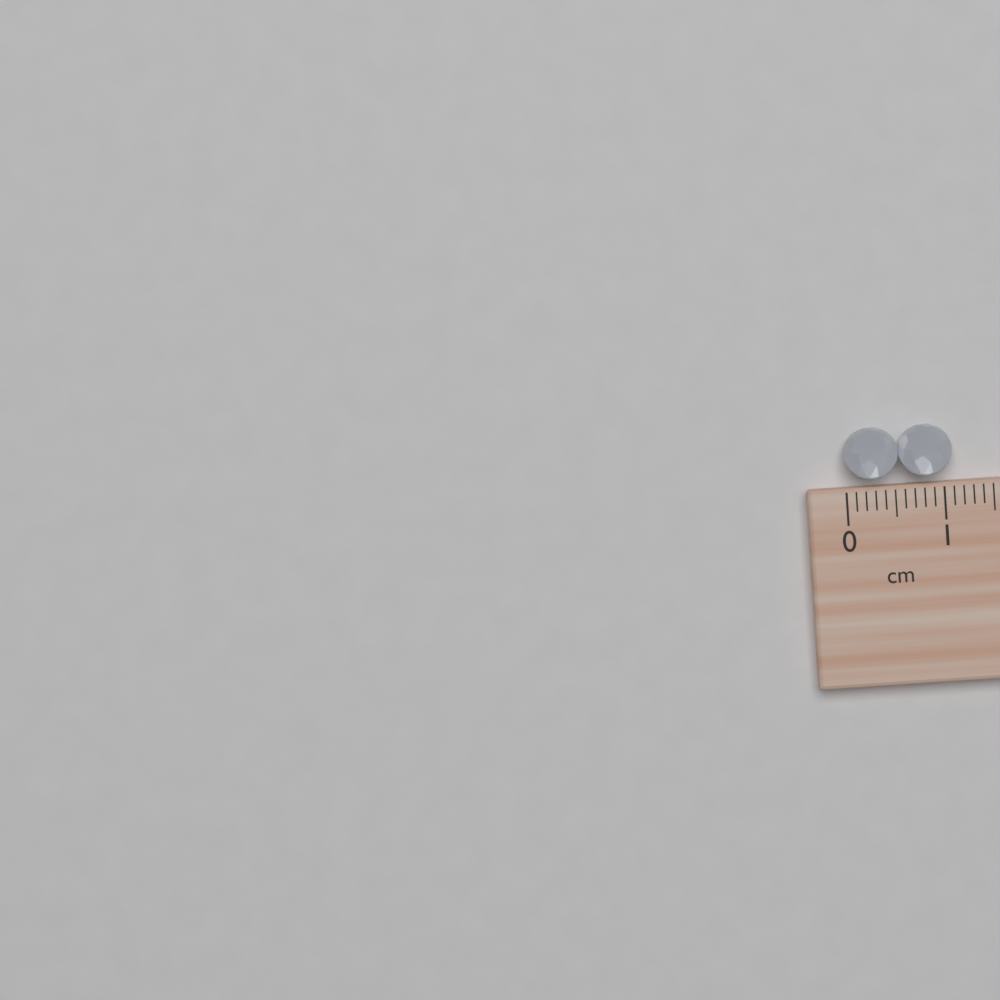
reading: 1.1 cm
